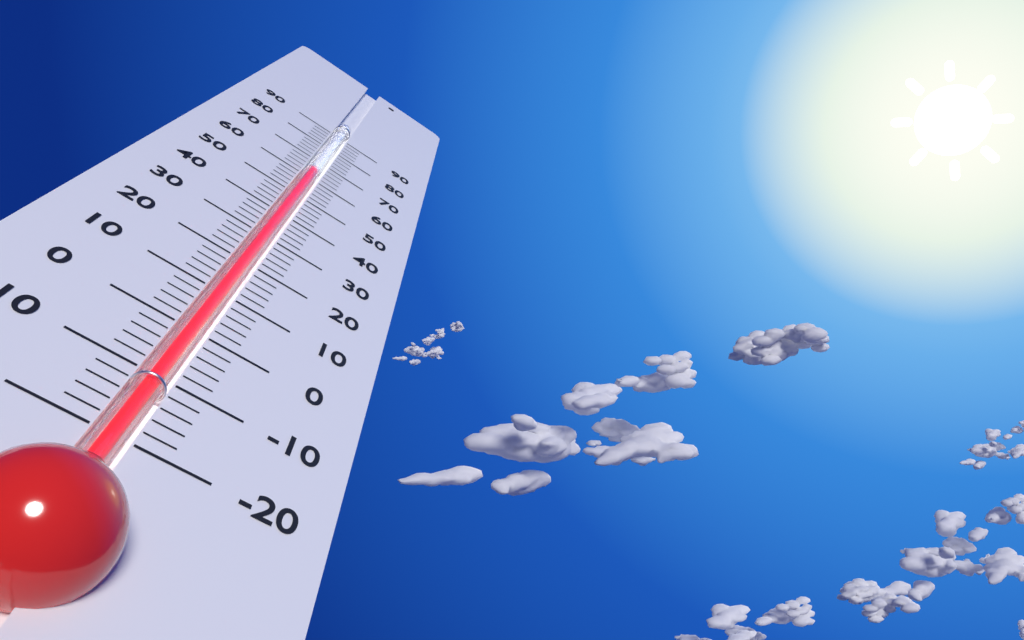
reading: 64 (no unit)
